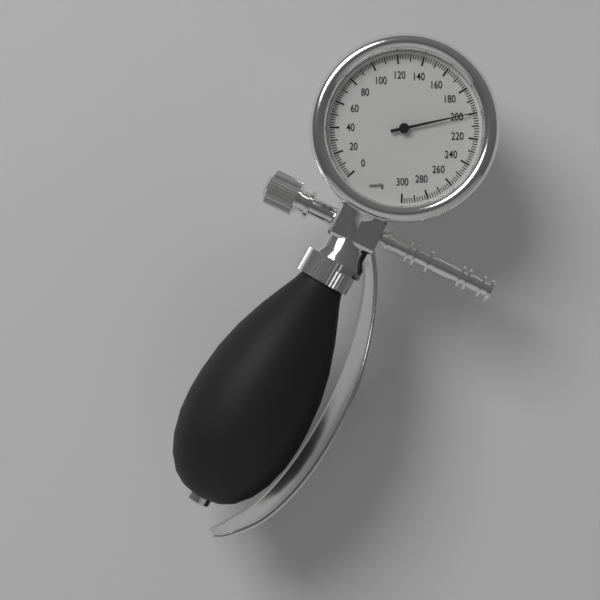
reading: 200 mmHg
